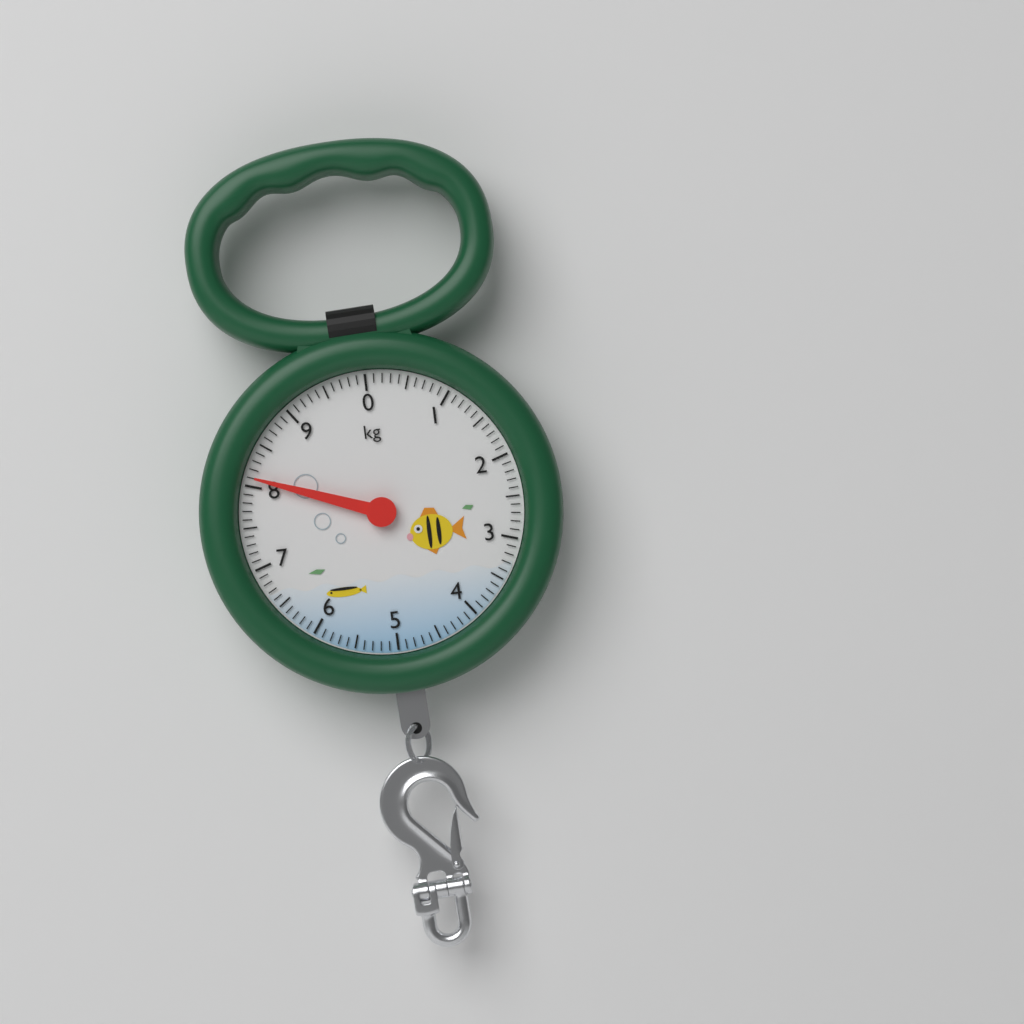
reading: 8.1 kg
